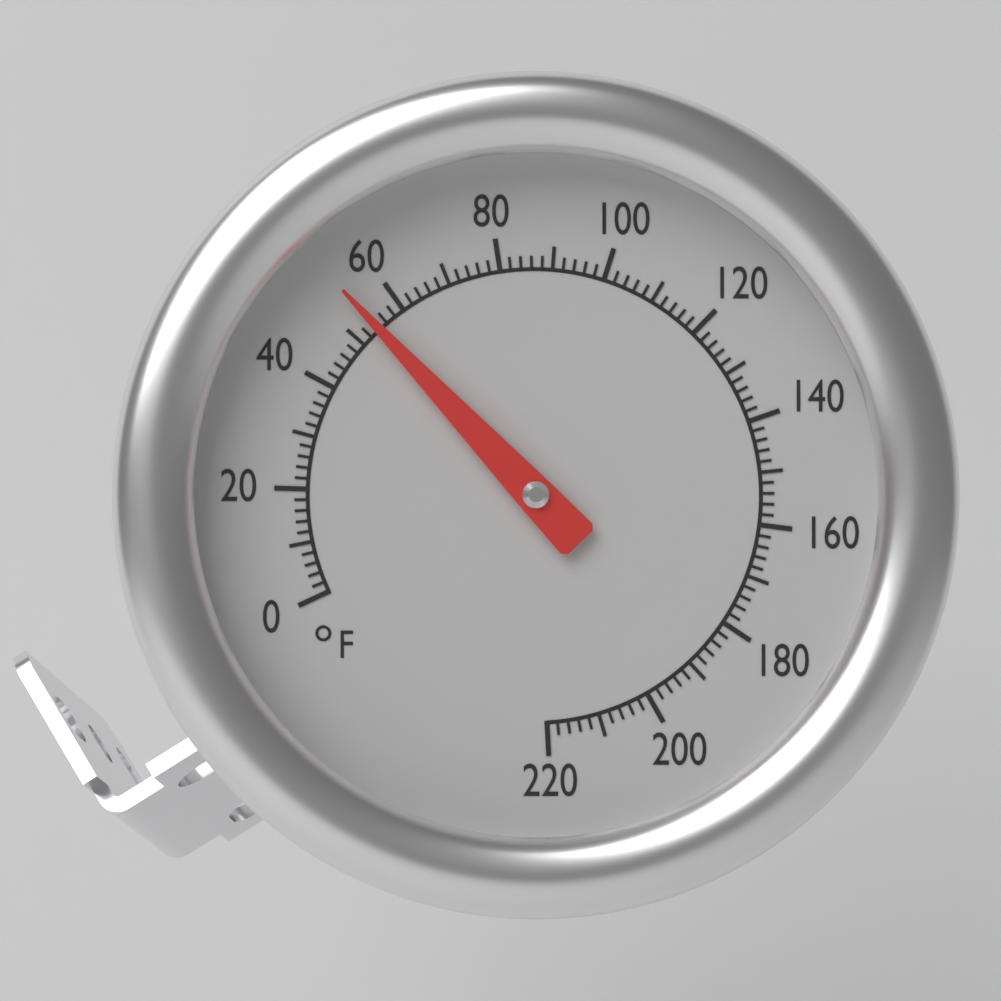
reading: 54 °F
